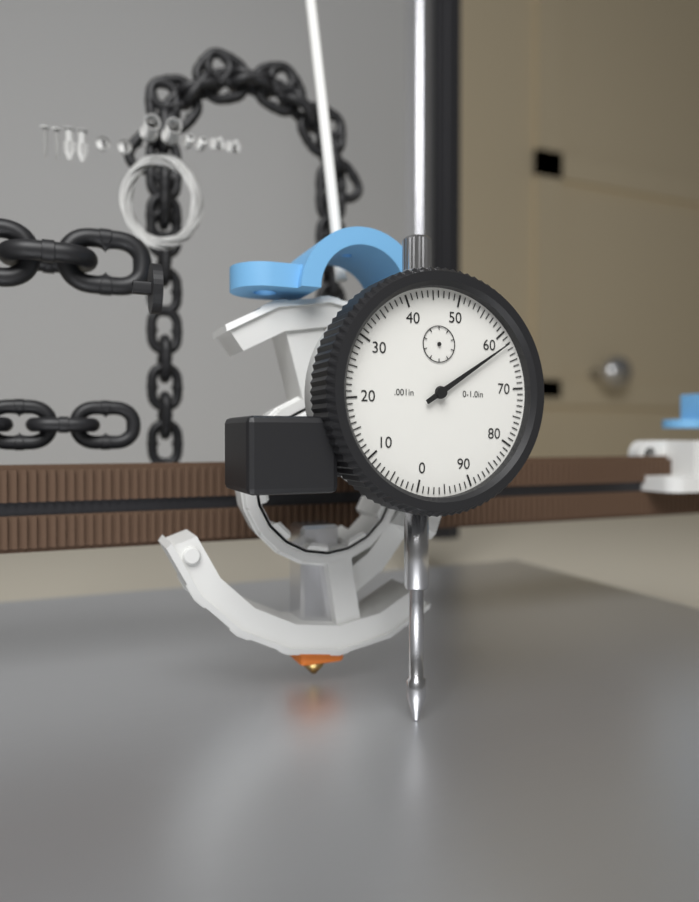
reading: 0.062 in
